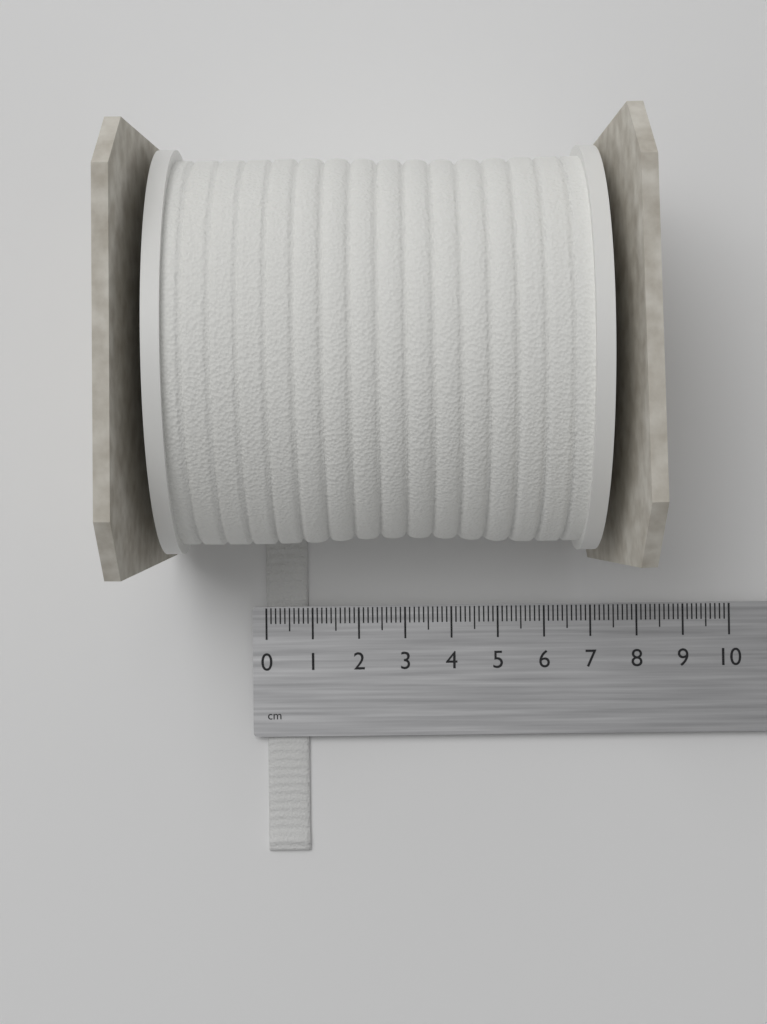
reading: 0.9 cm
